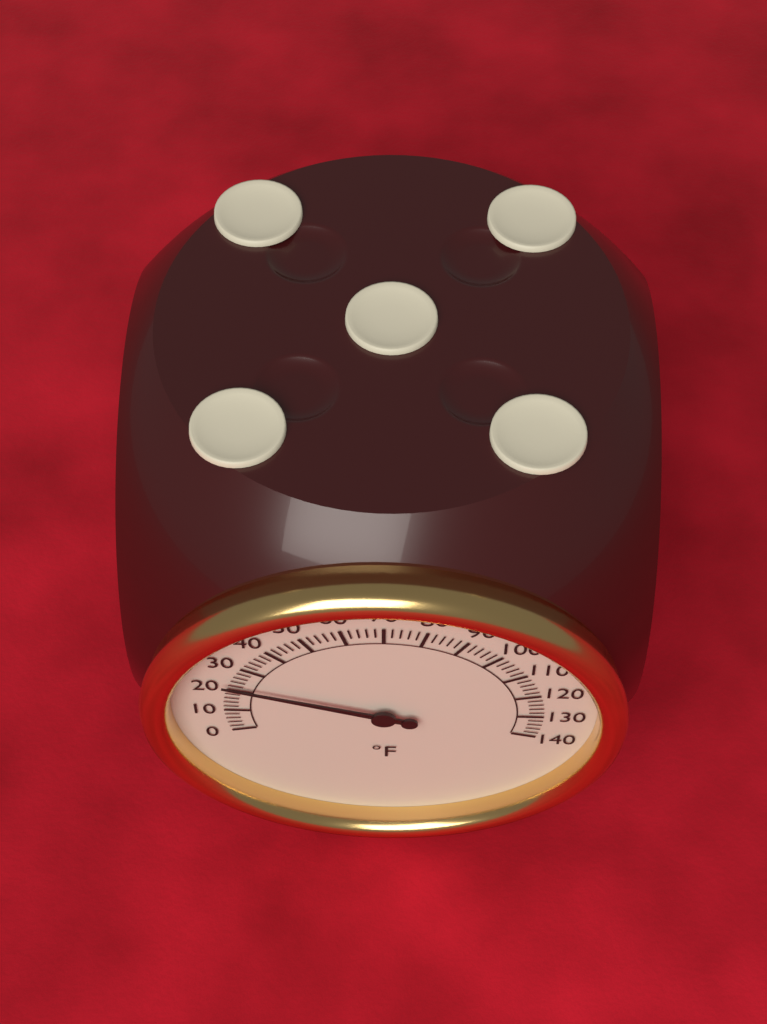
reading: 22 °F
